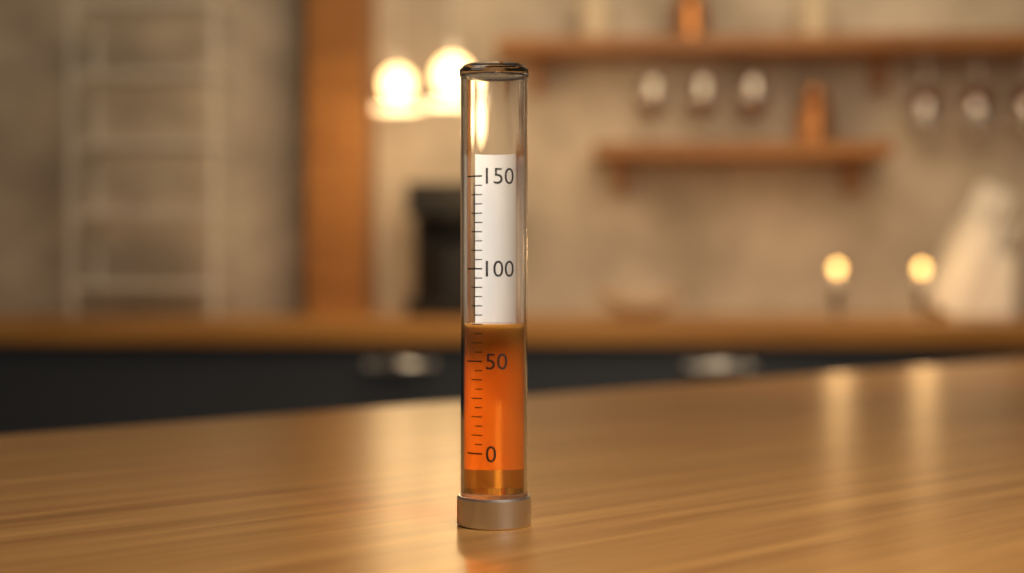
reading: 70 (no unit)
